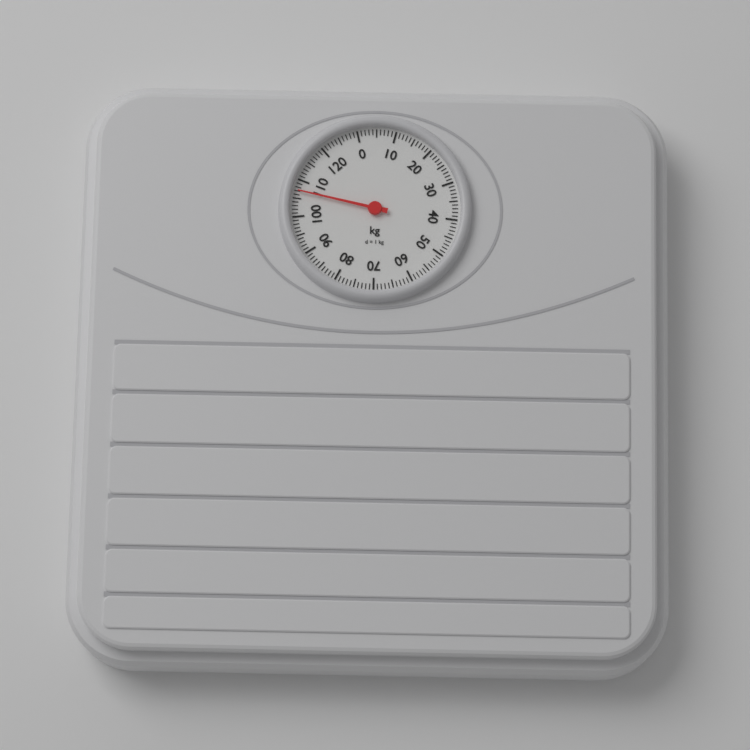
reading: 107 kg
